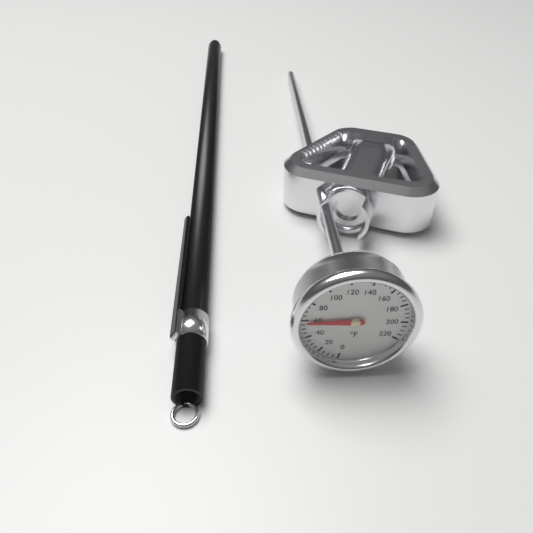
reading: 58 °F
